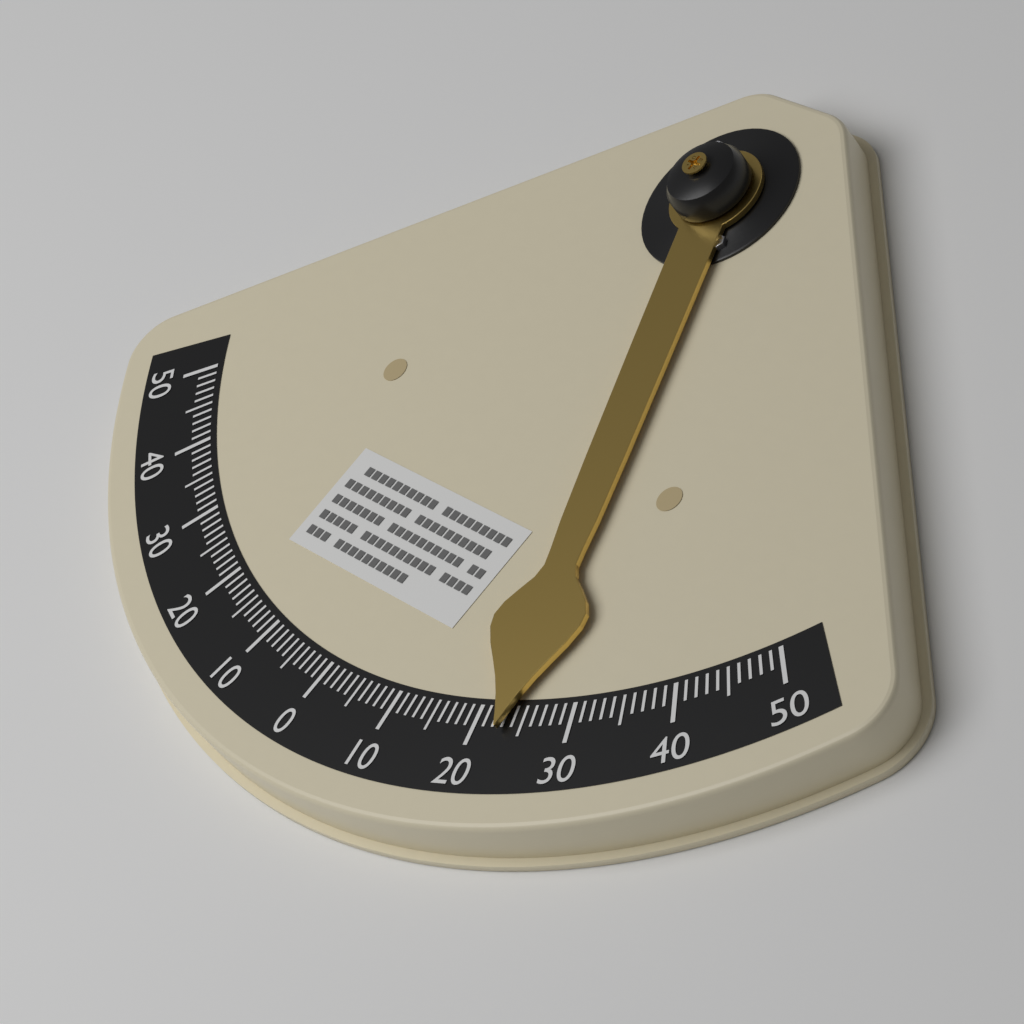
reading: 23 °
